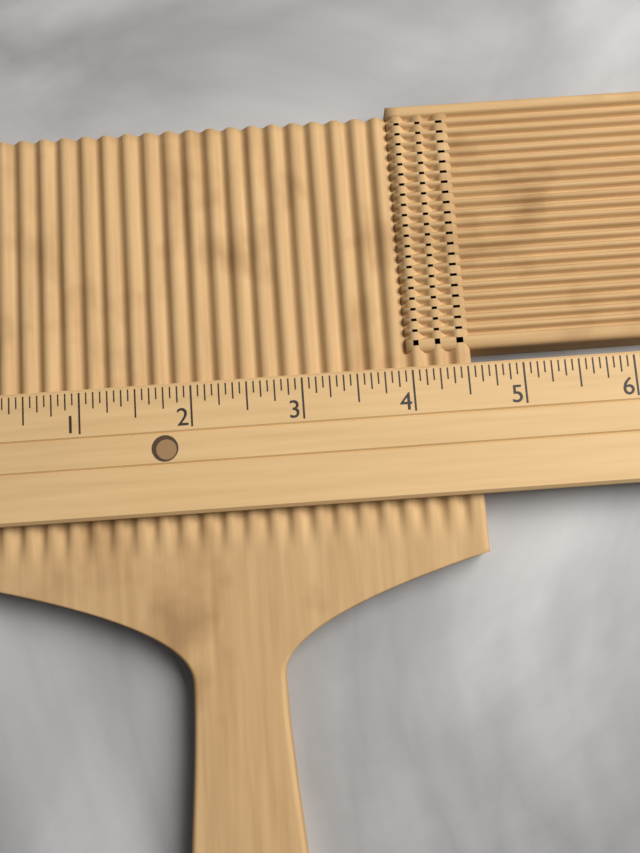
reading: 4.5625 (no unit)
